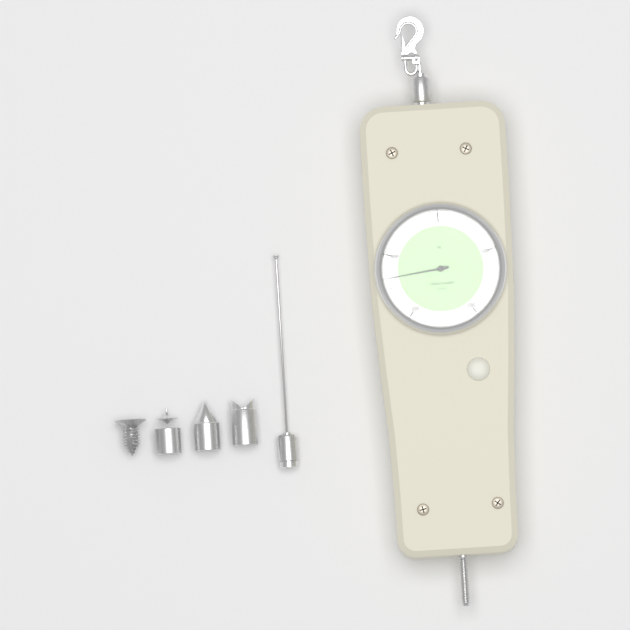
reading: 365 N
